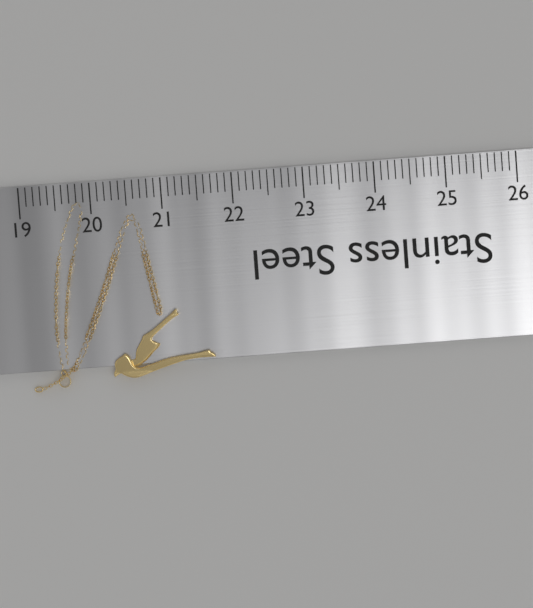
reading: 21.6 (no unit)
